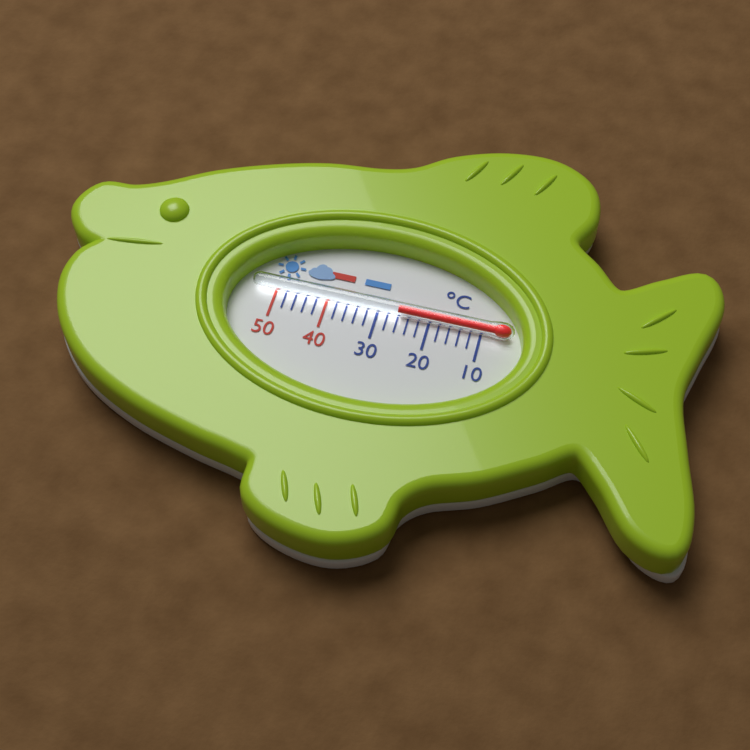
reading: 26 °C
